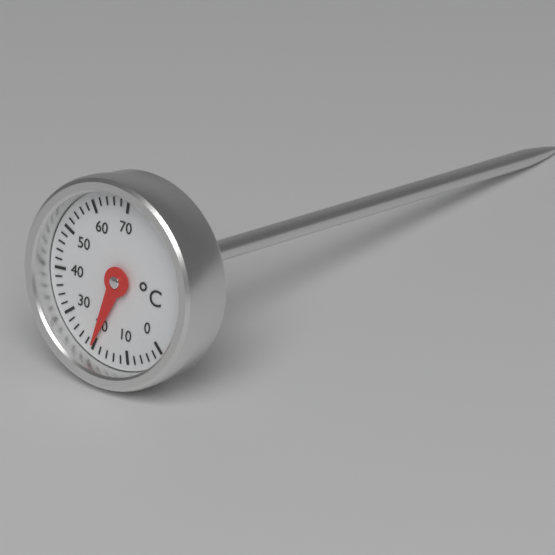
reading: 20 °C
